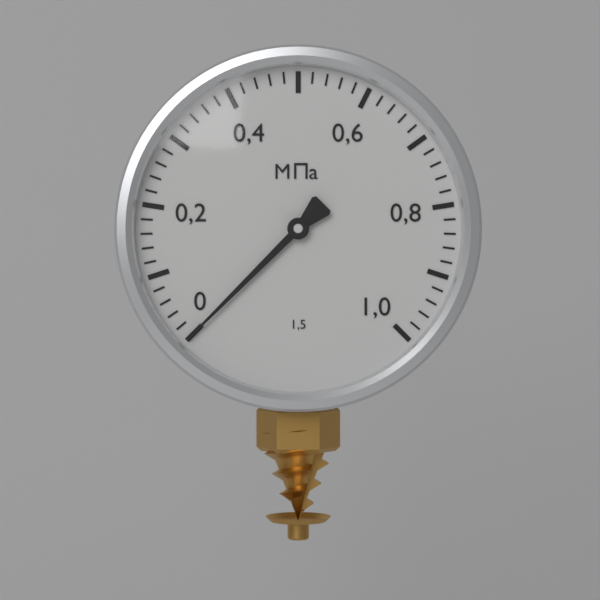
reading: 0.00 МПа
